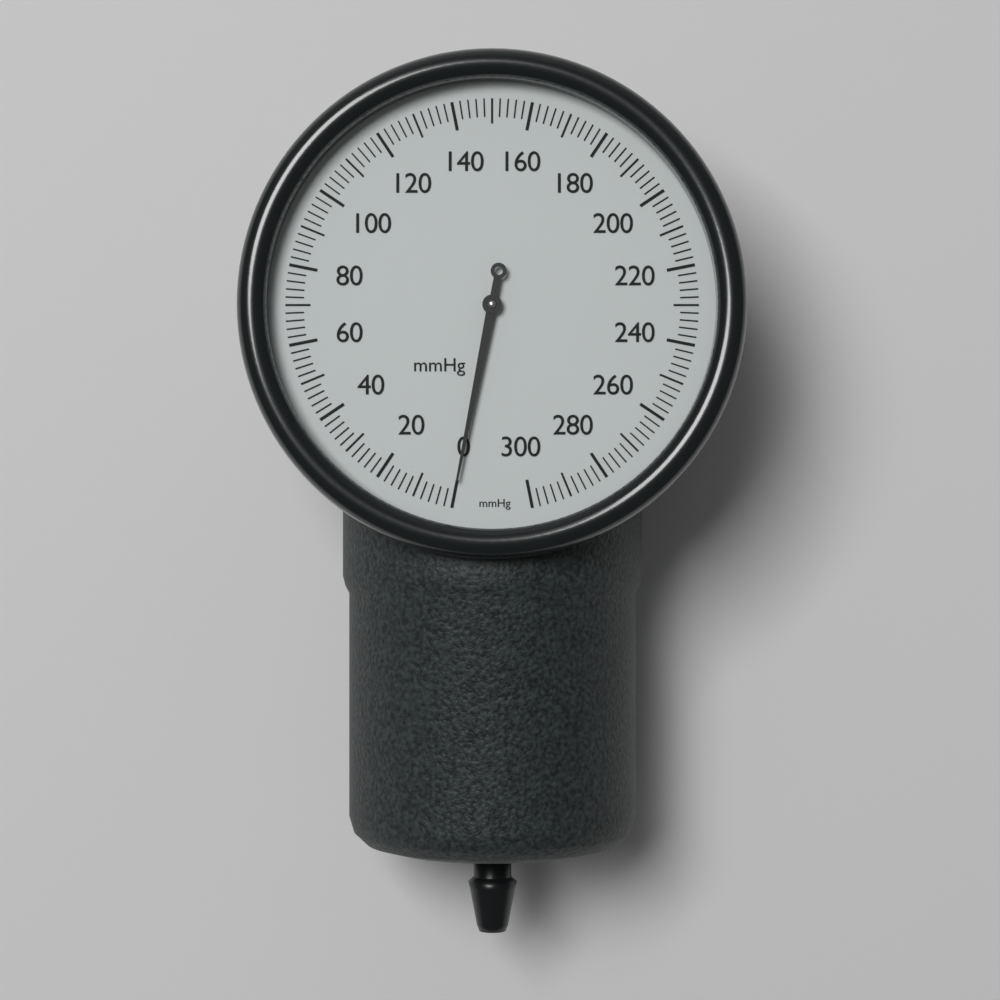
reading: 0 mmHg
